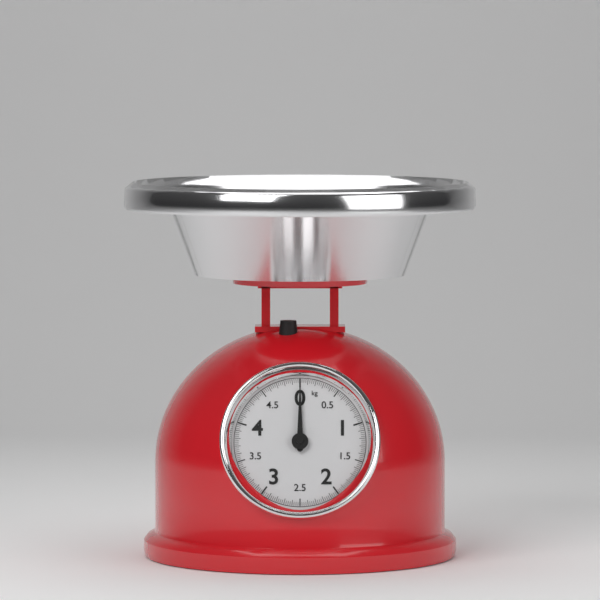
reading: 0.000 kg
